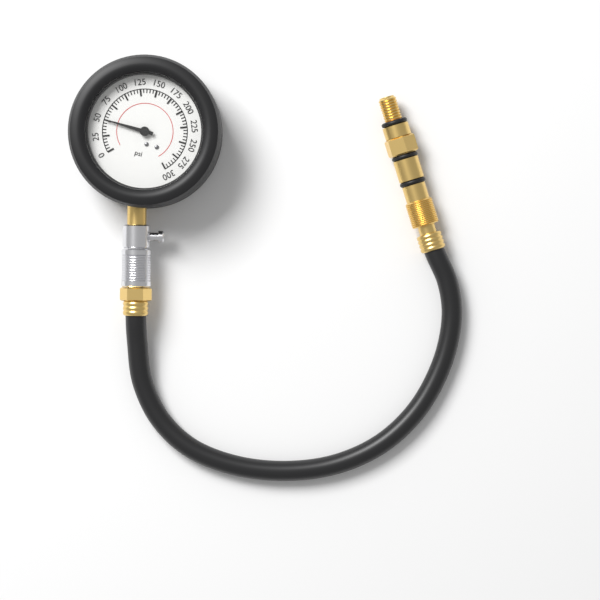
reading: 50 psi
